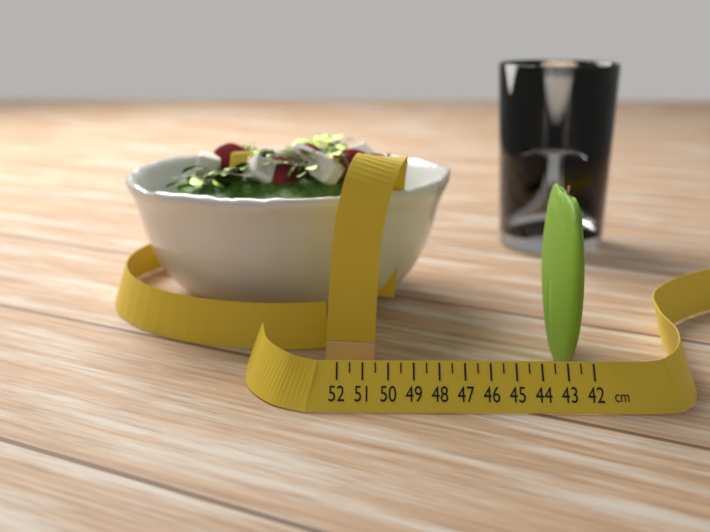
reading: 43.0 cm
